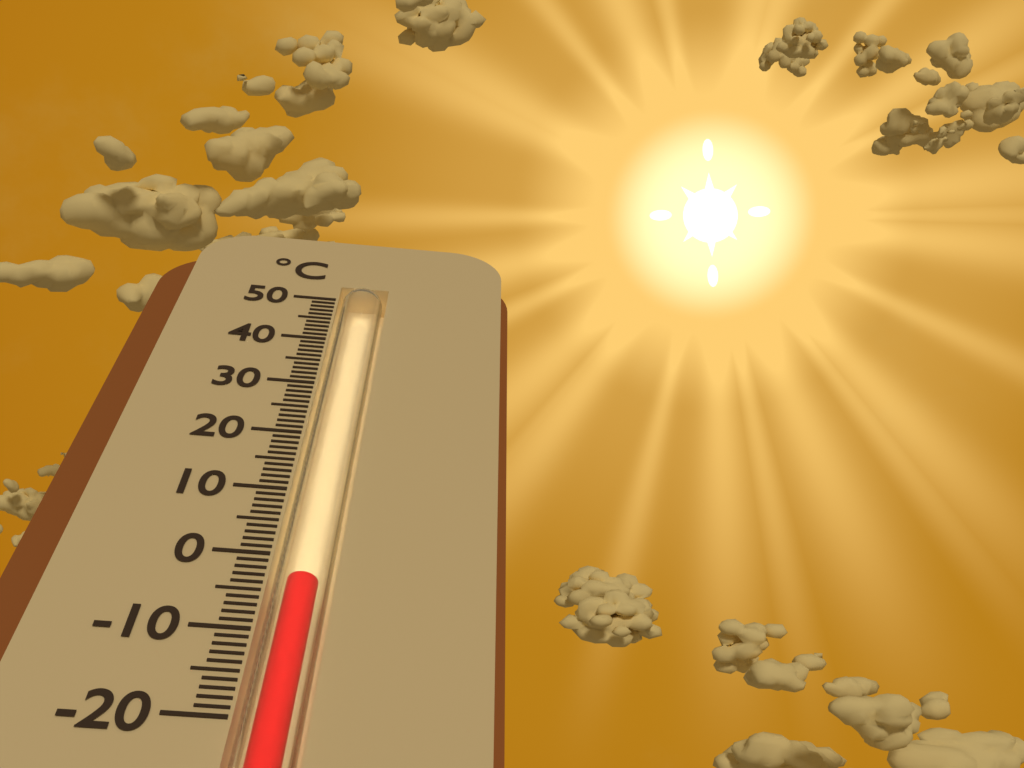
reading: -3 °C
